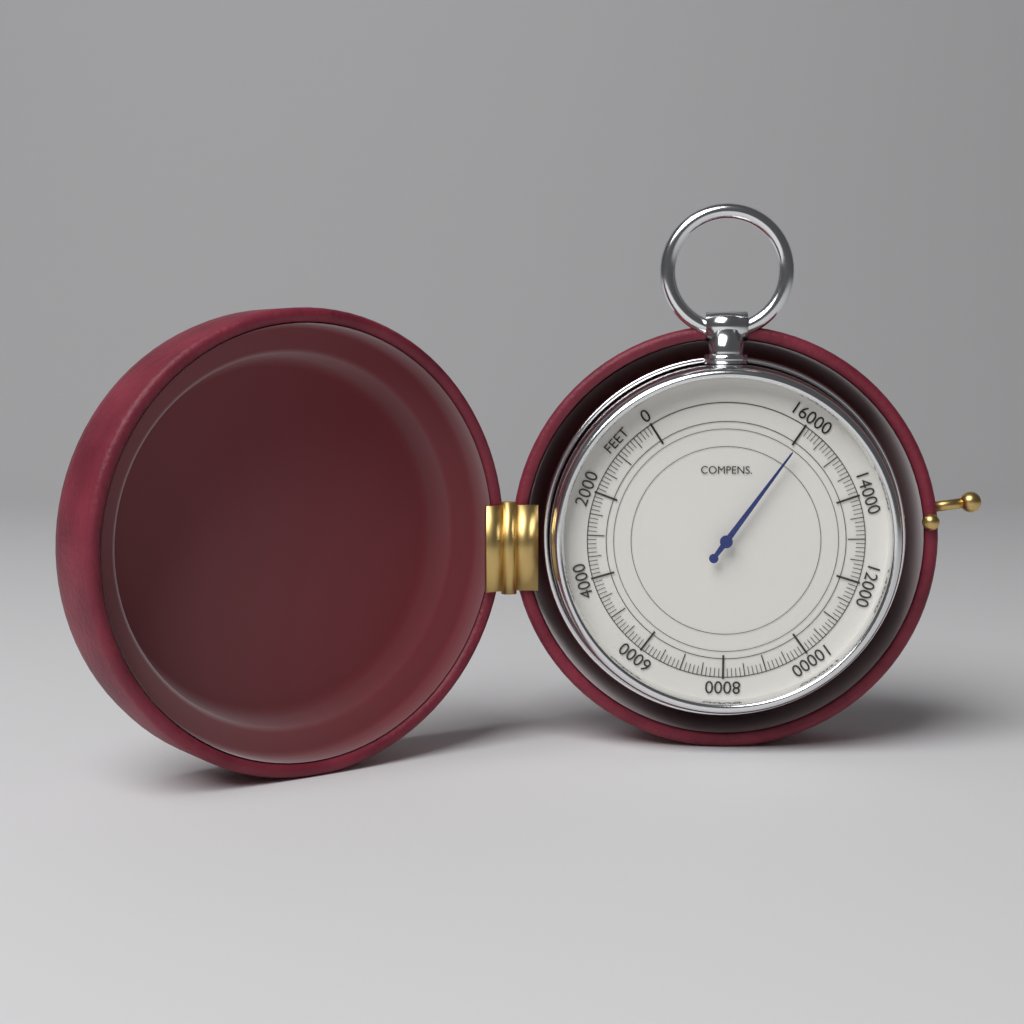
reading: 15900 feet
